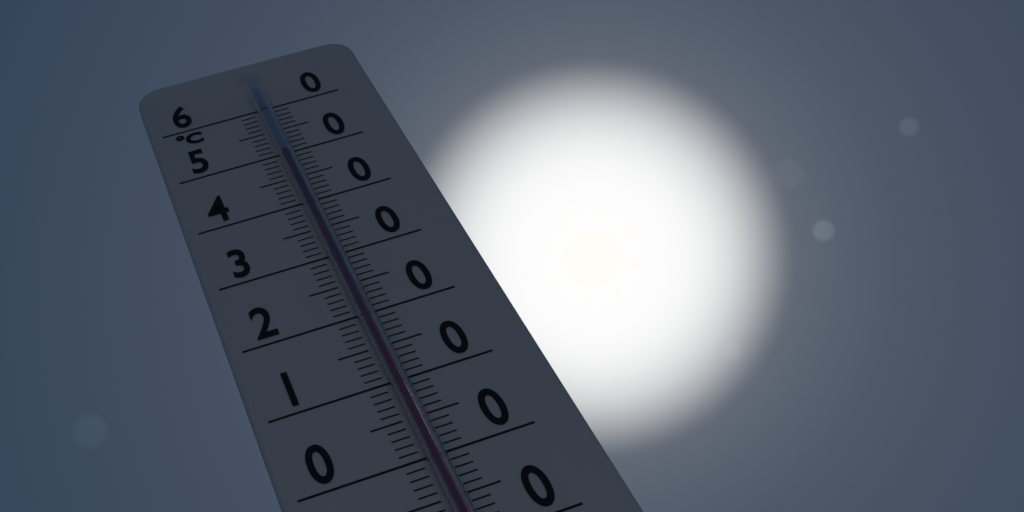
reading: 49 °C
